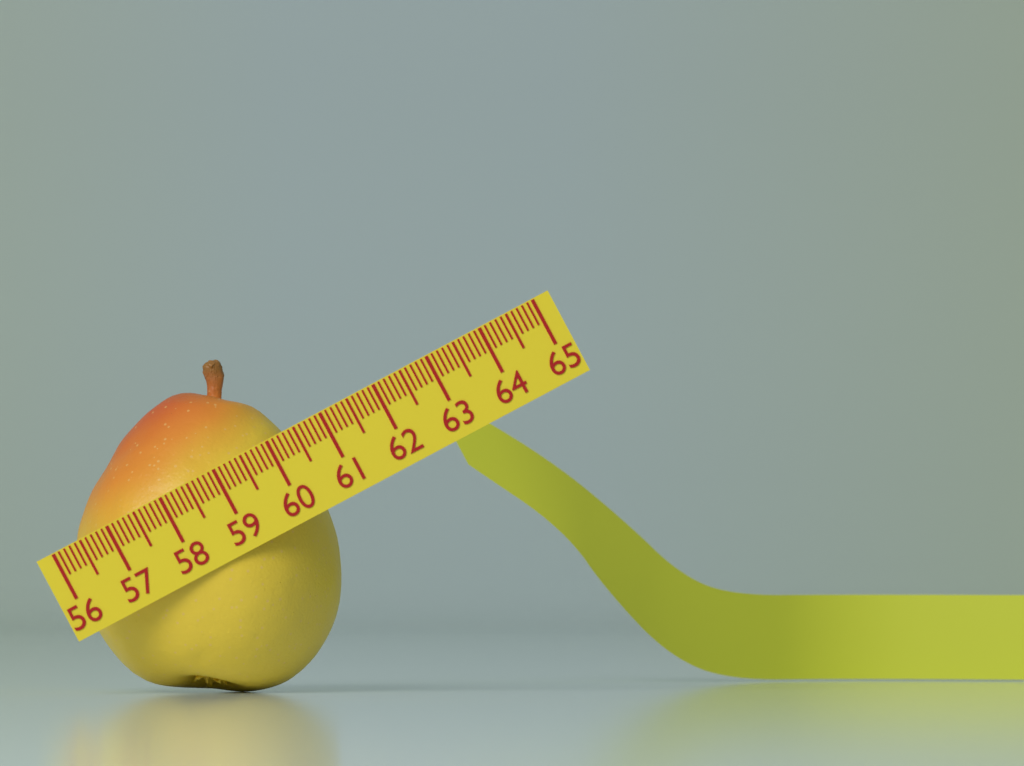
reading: 60.4 (no unit)
